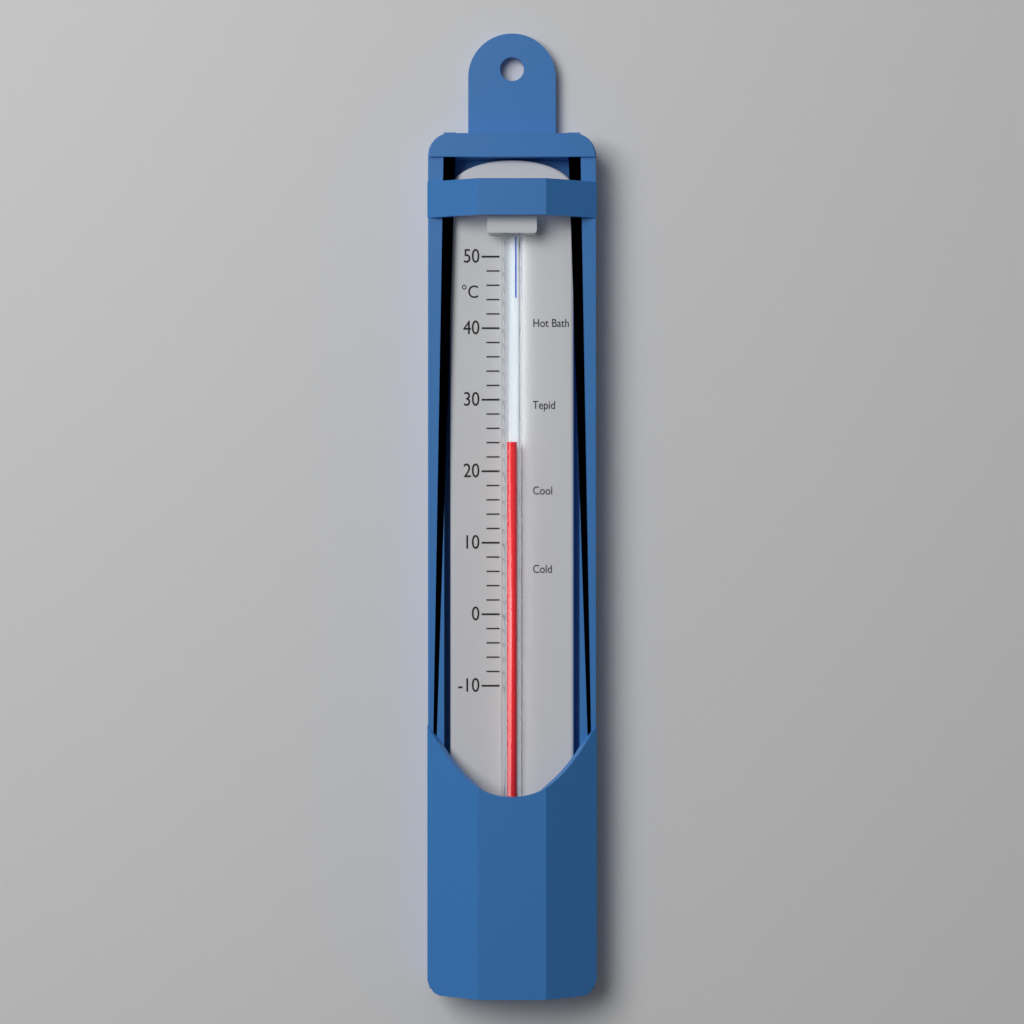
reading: 24 °C
